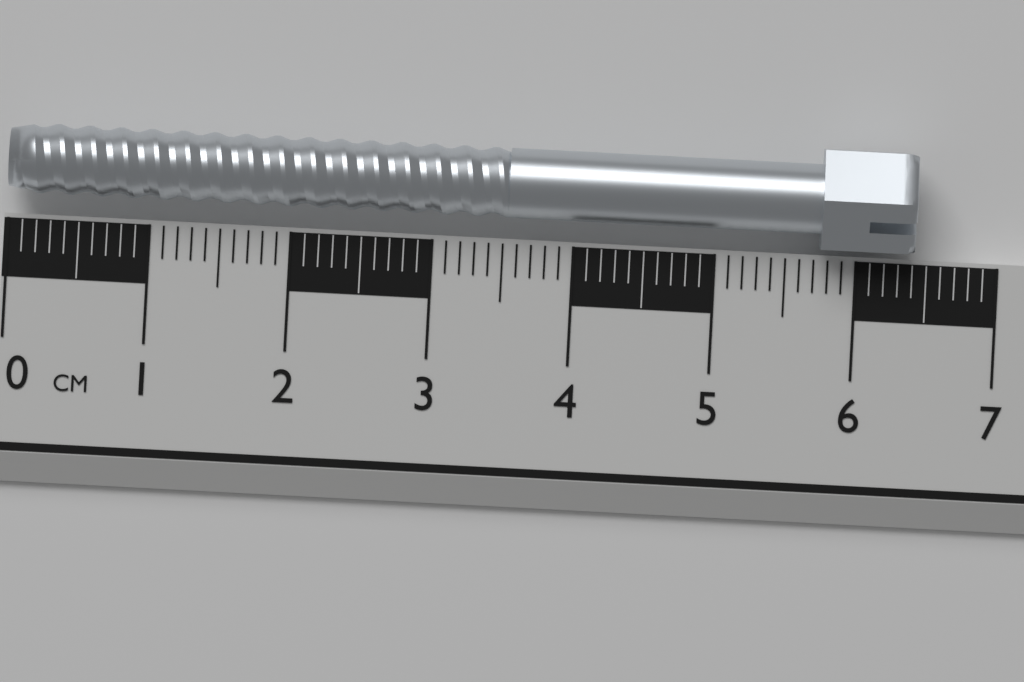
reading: 6.4 cm
